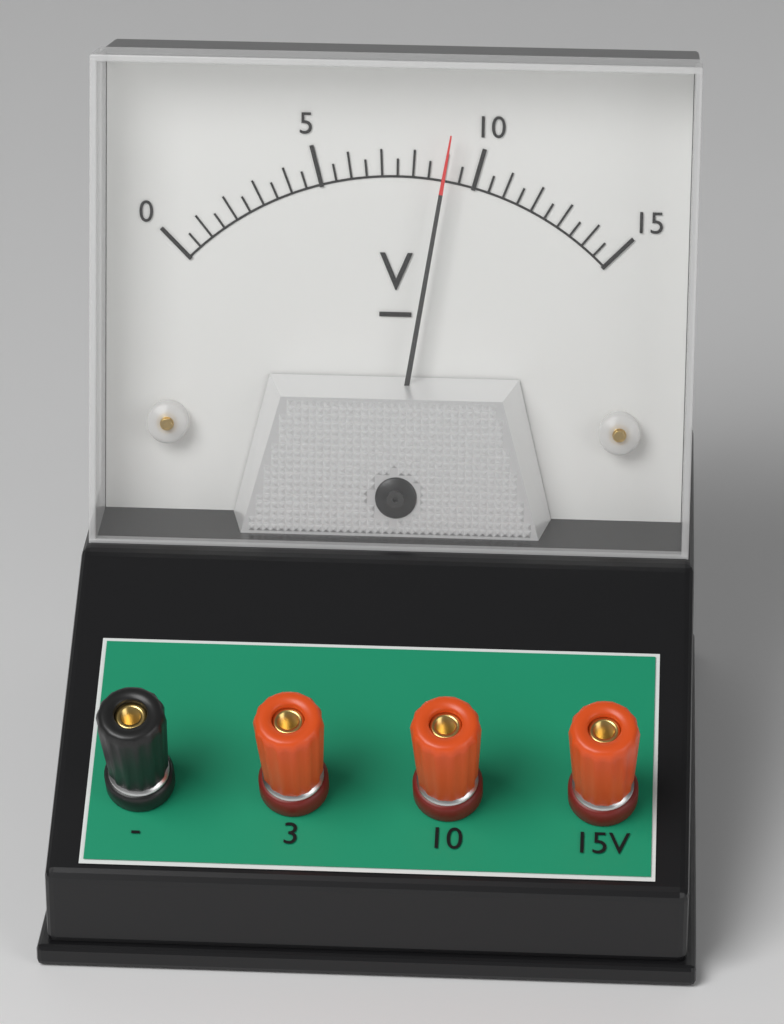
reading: 9.0 V
